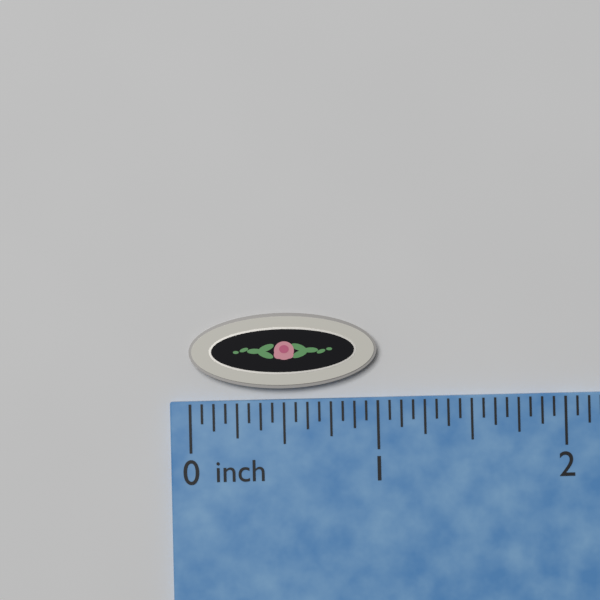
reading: 1.0000 inch
